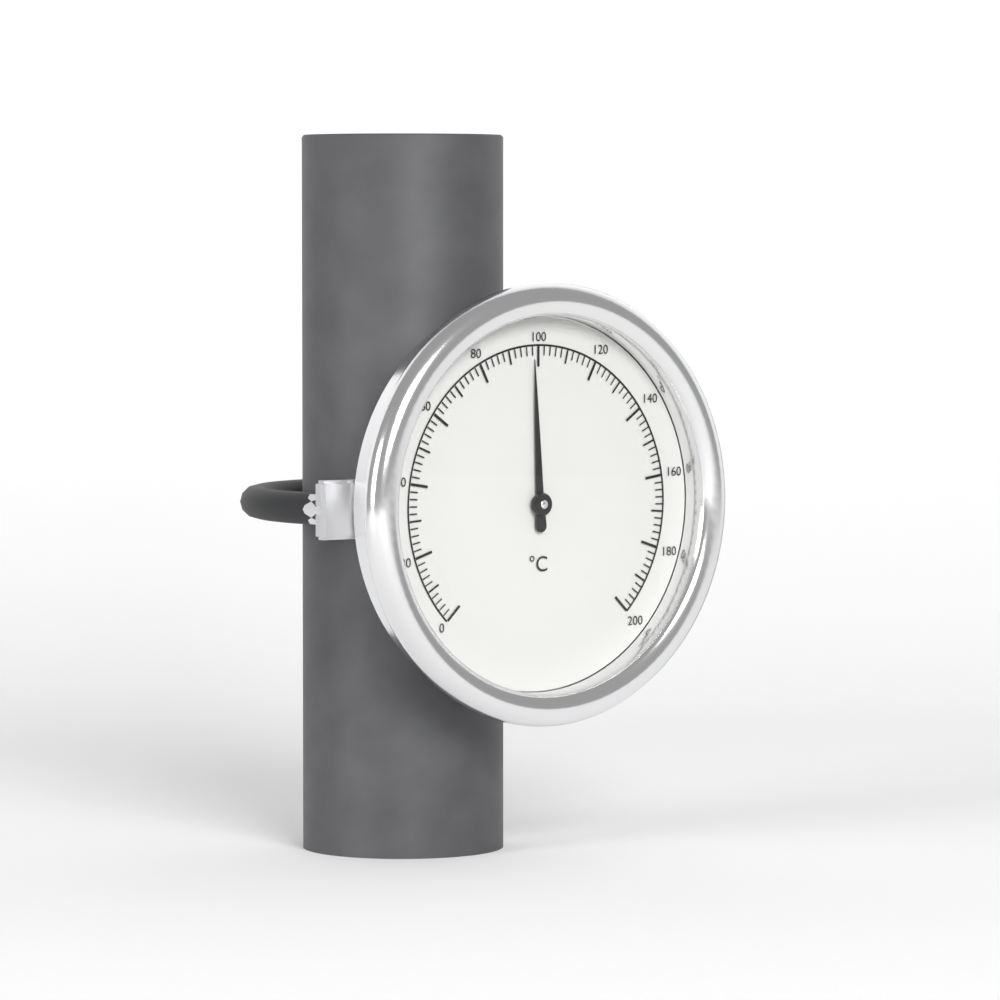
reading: 98 °C
